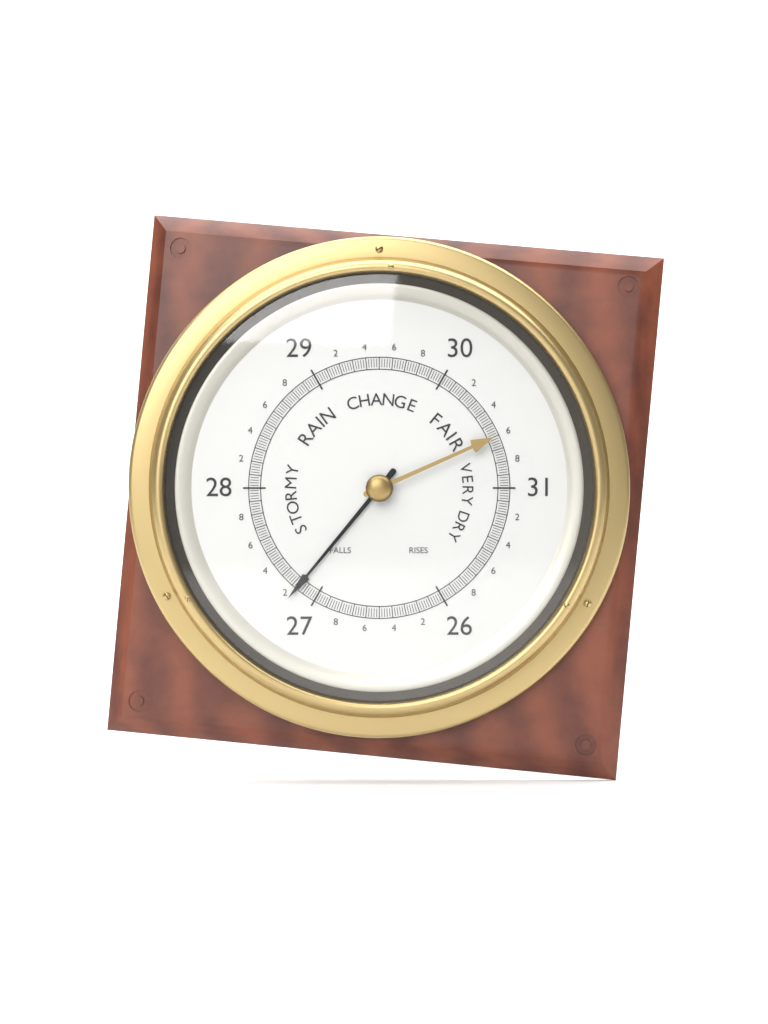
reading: 27.16 (no unit)
